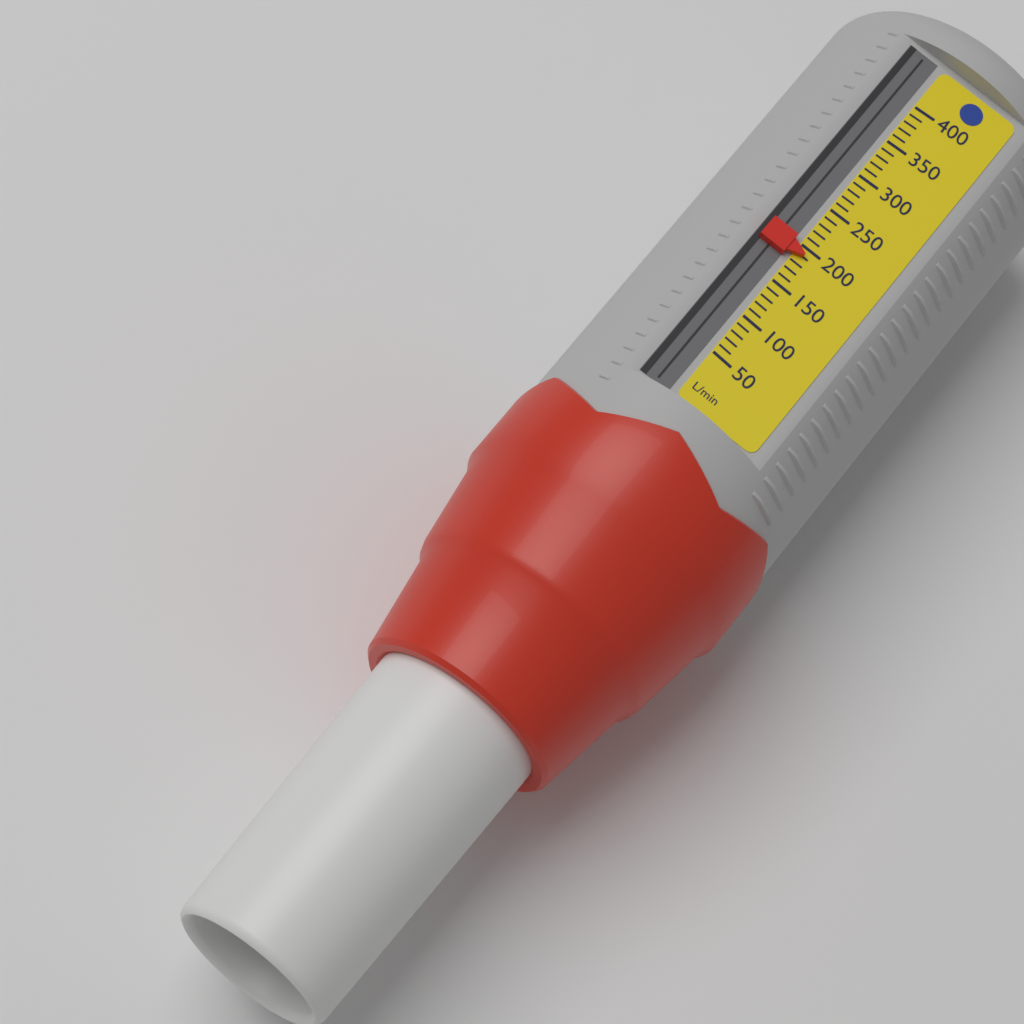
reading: 190 L/min
